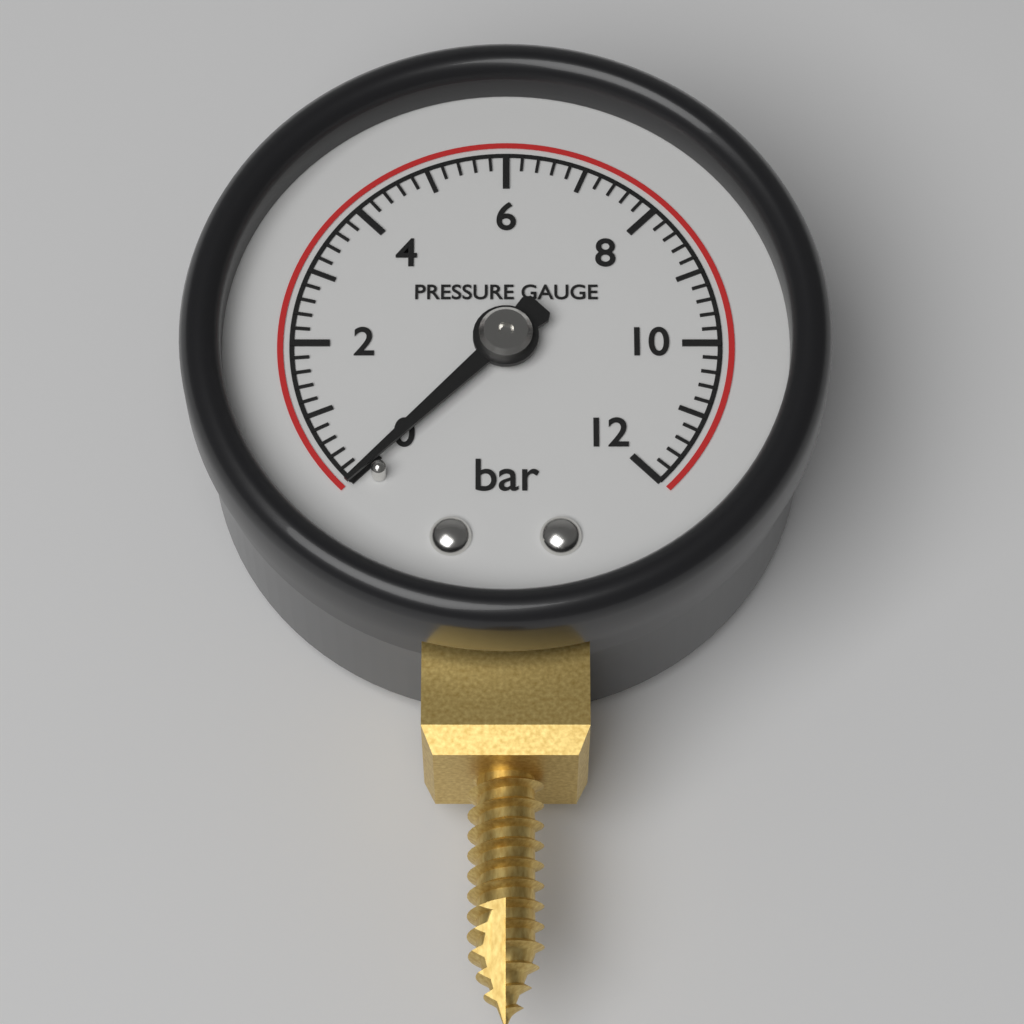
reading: 0.0 bar
